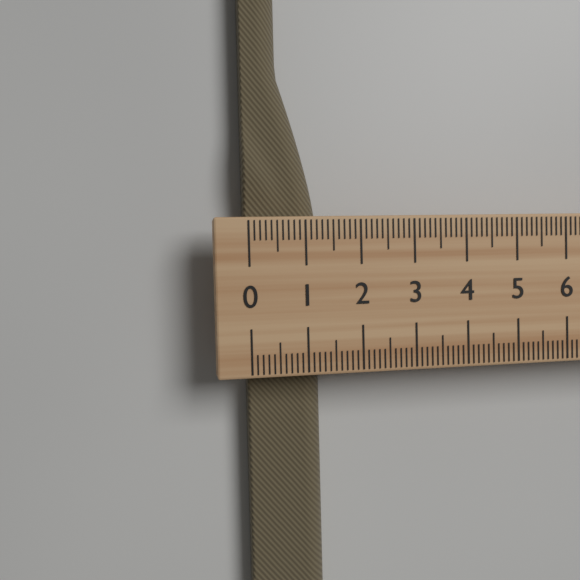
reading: 1.4 (no unit)
